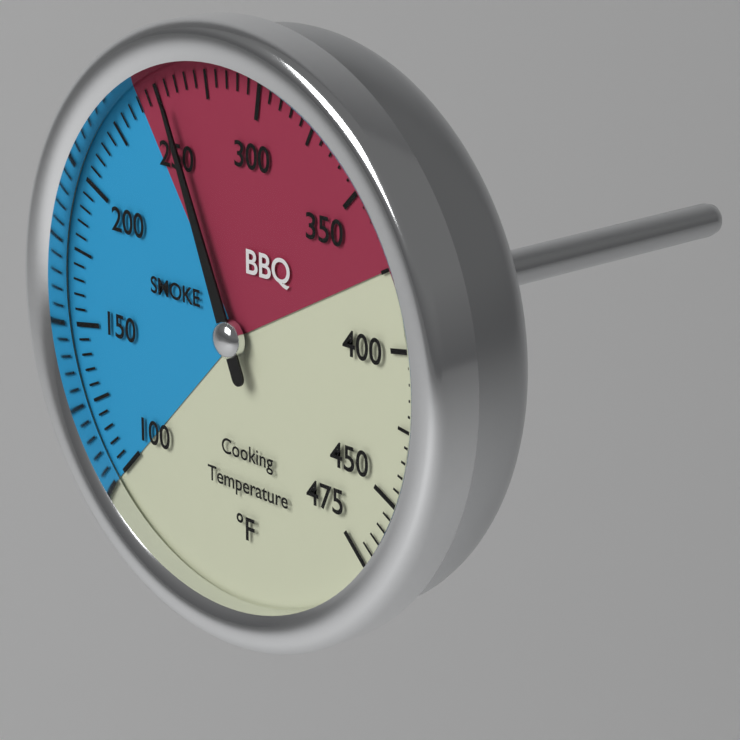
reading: 255 °F
